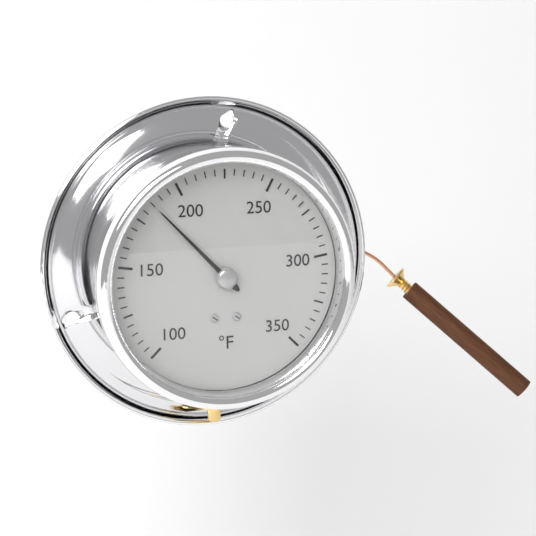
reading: 185 °F
